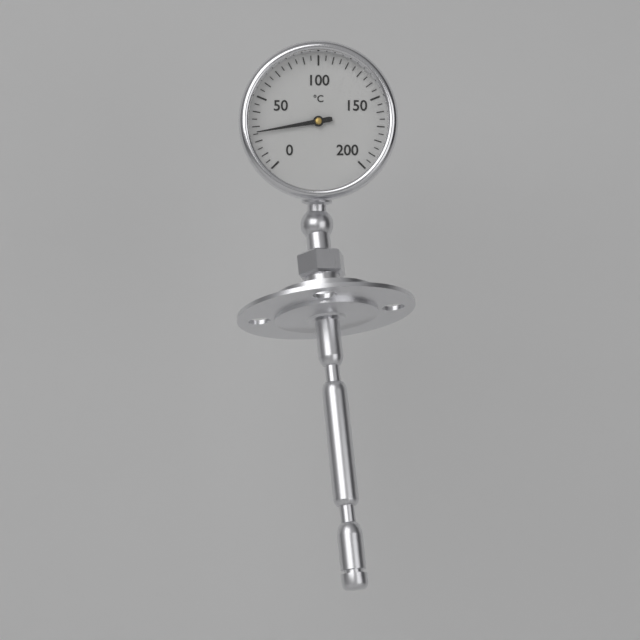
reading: 26 °C
